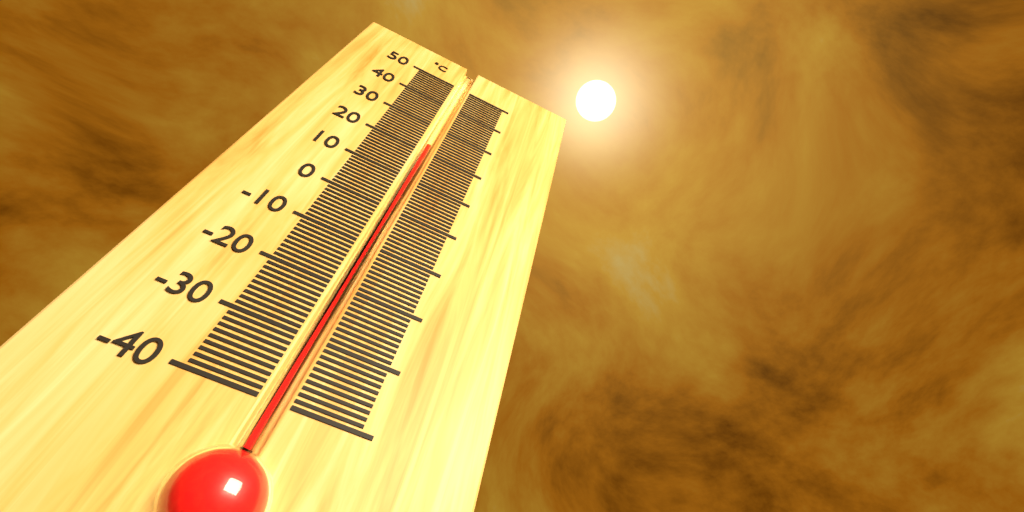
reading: 23 °C
